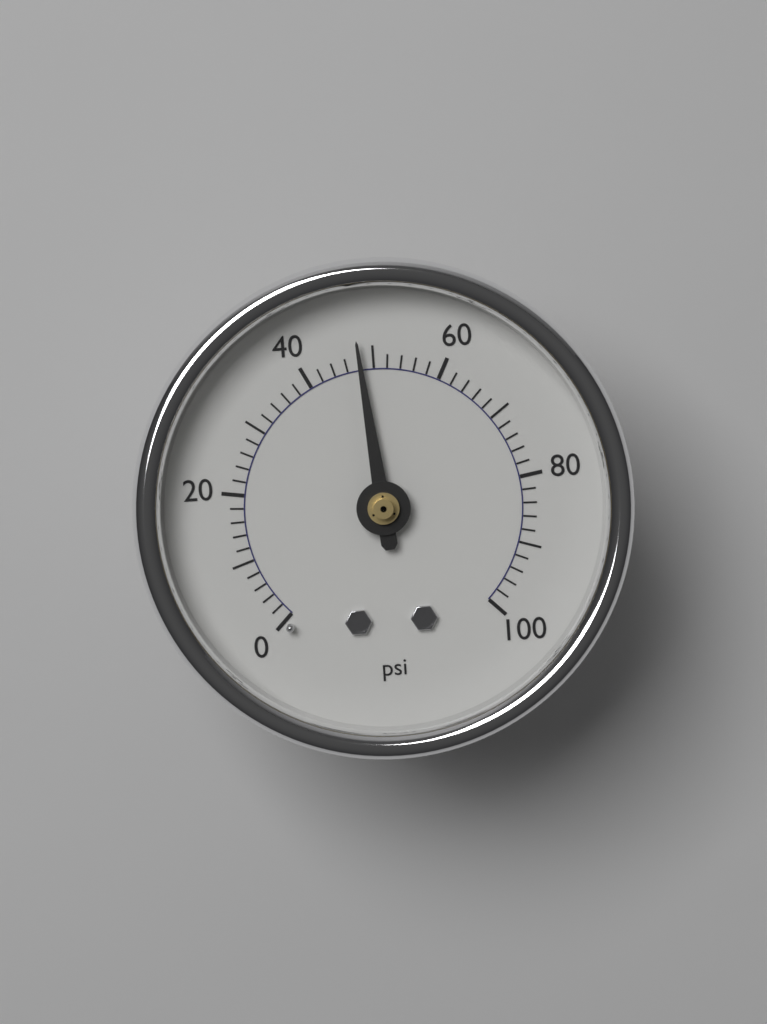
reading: 48 psi
